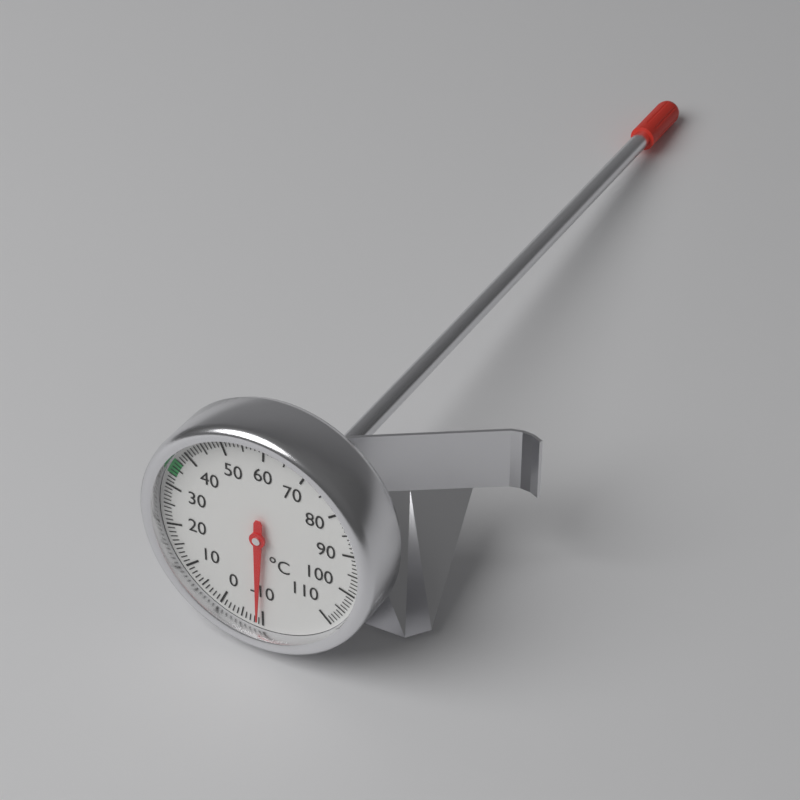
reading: -9 °C
